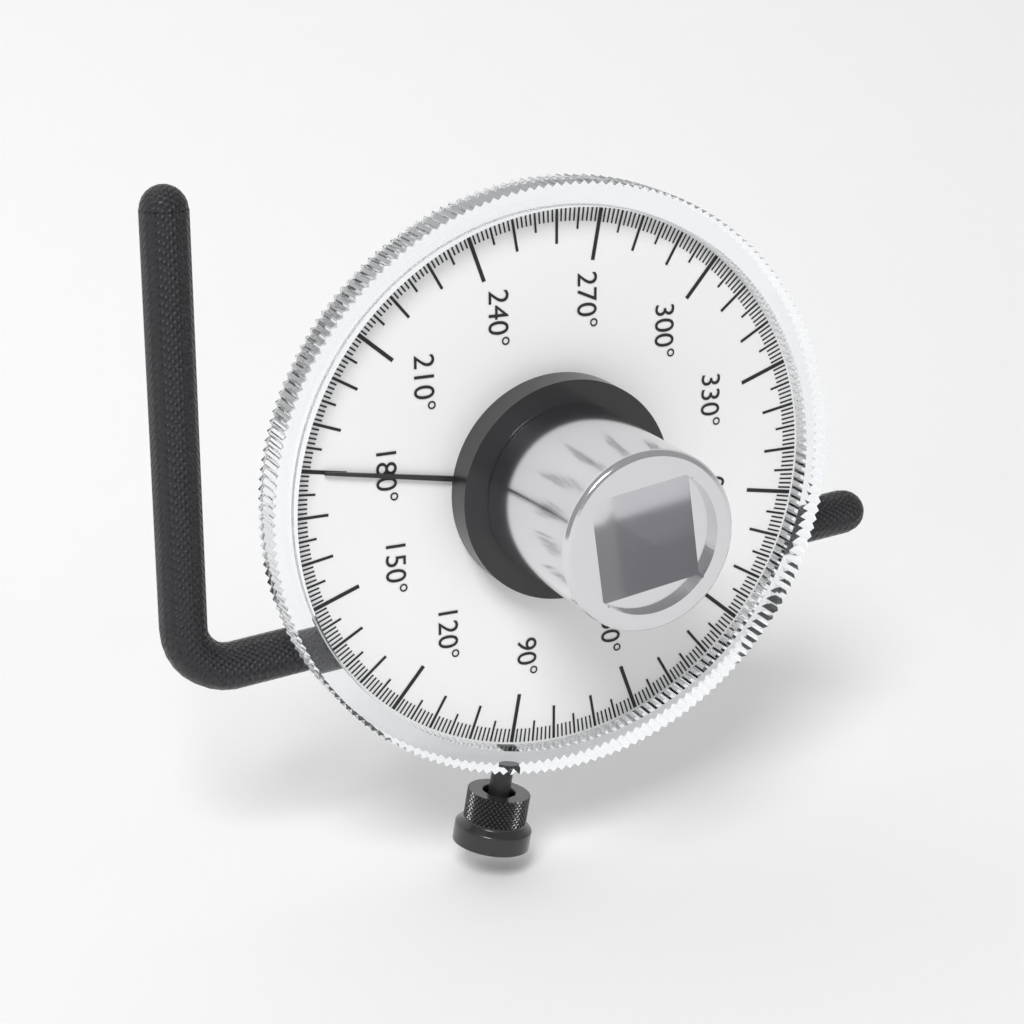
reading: 180 °
